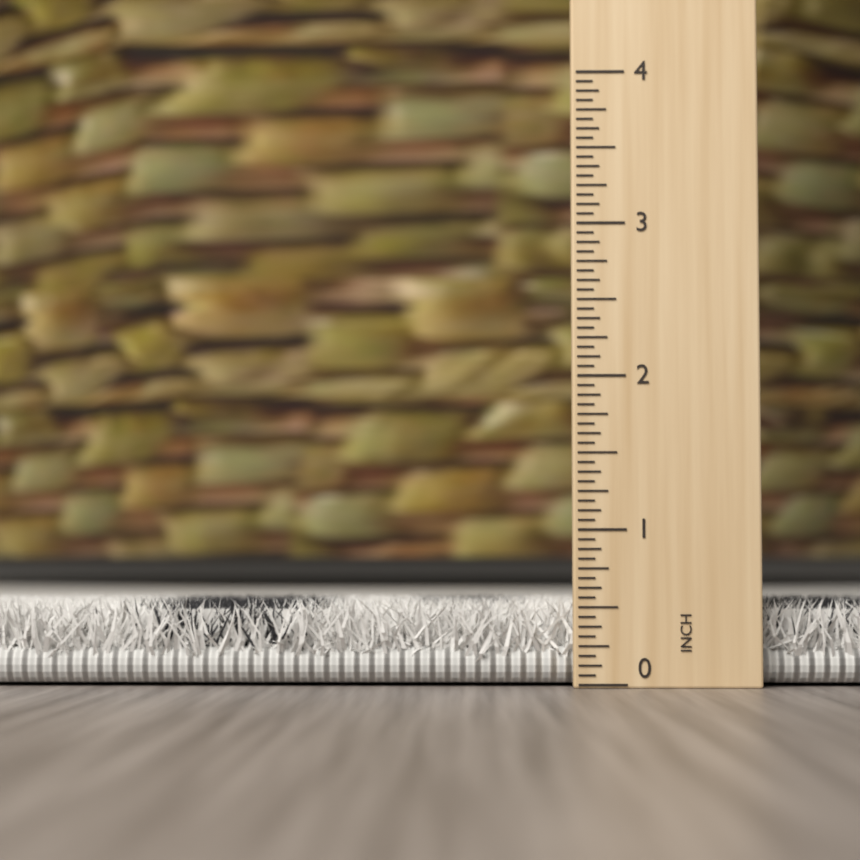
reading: 0.5625 inch
